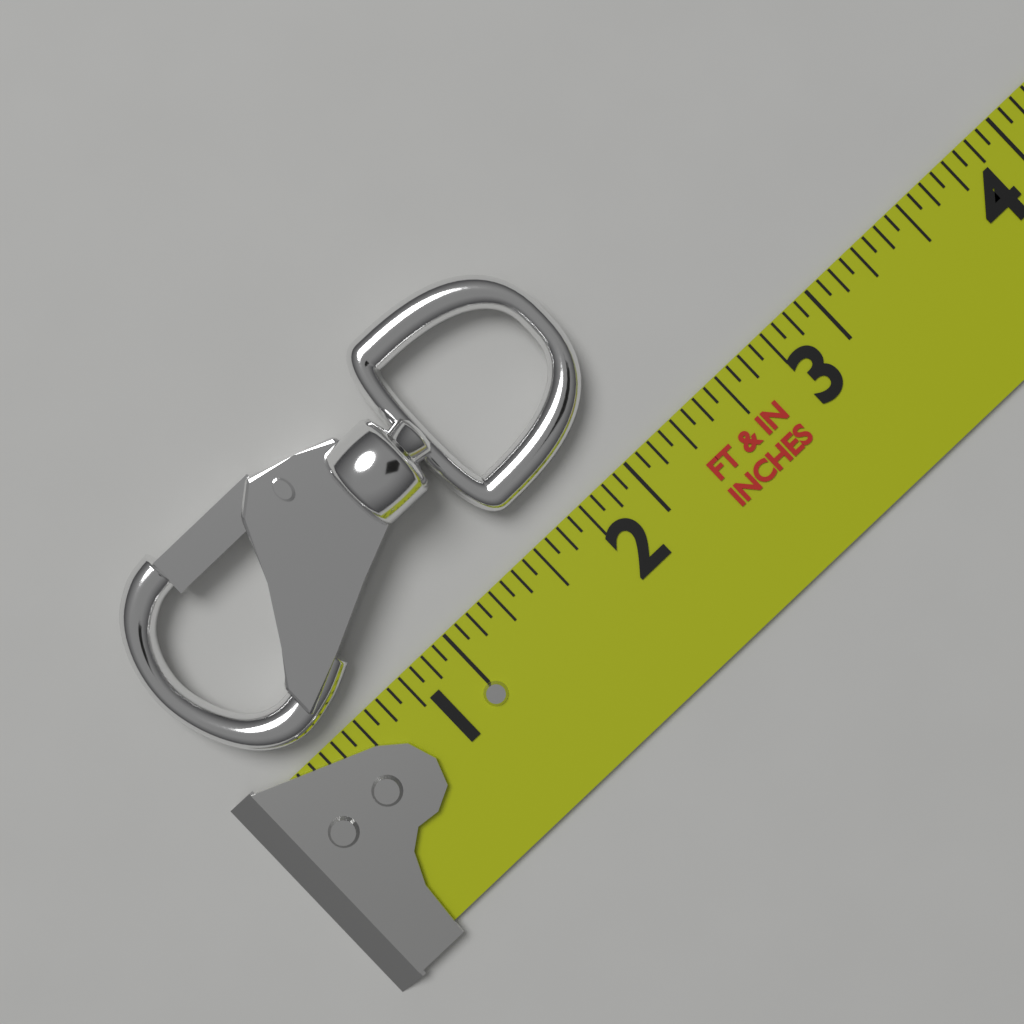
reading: 2.1875 in
